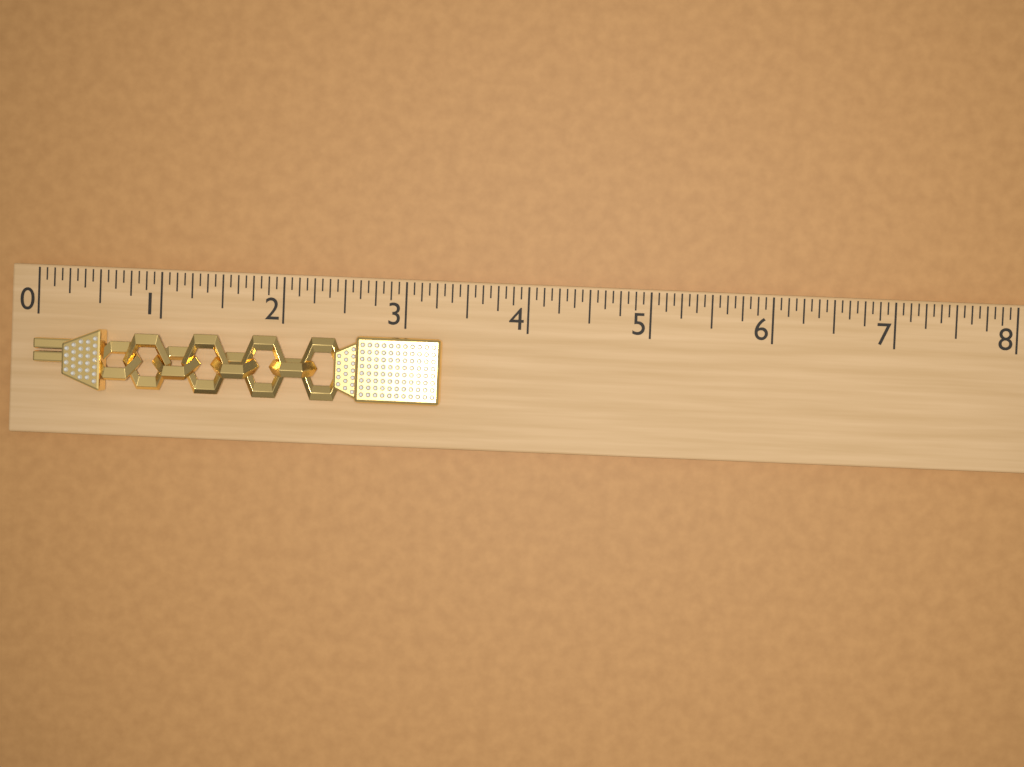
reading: 3.3125 (no unit)
